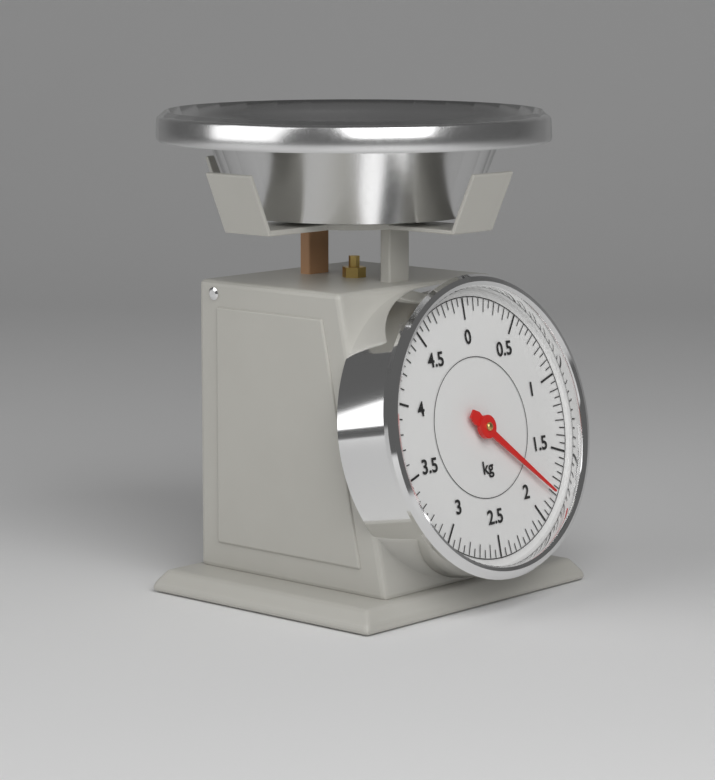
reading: 1.80 kg
